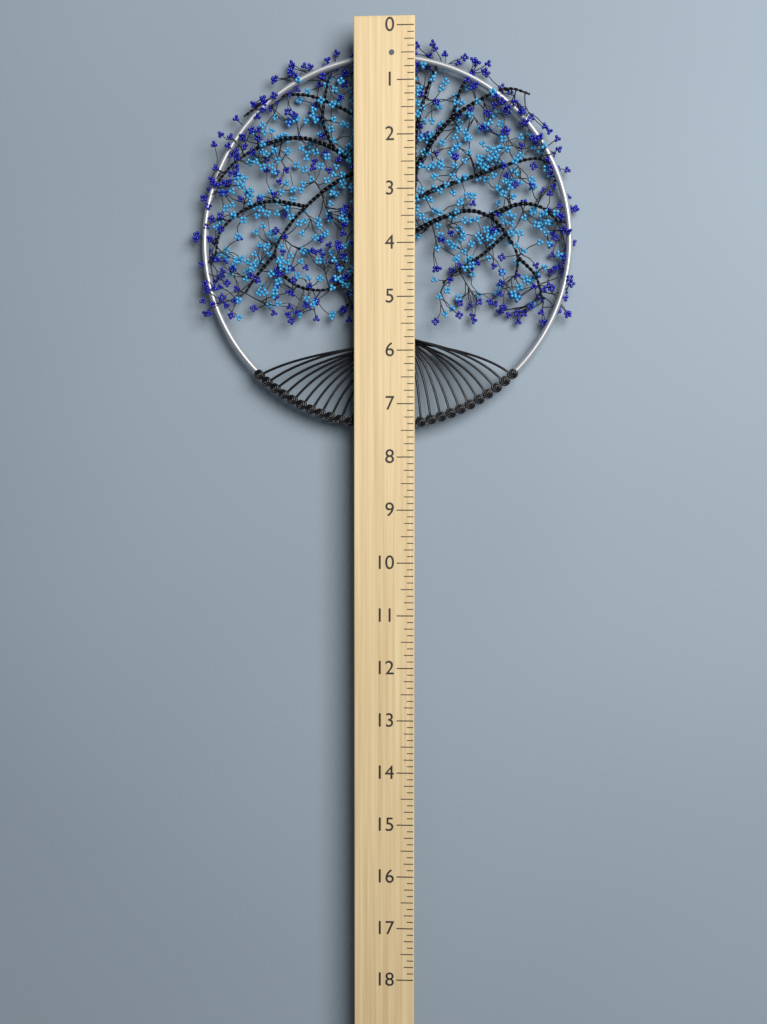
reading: 7.500 (no unit)
